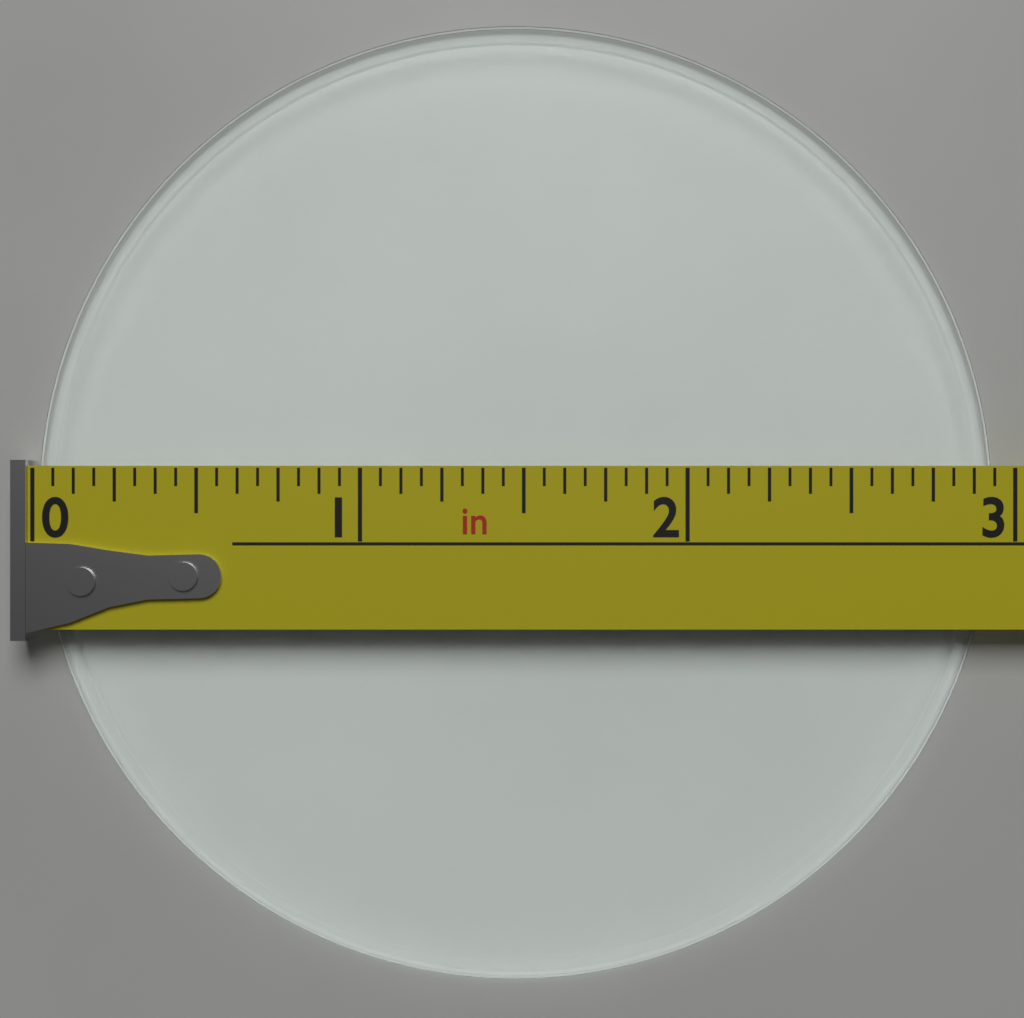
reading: 2.9500 in
